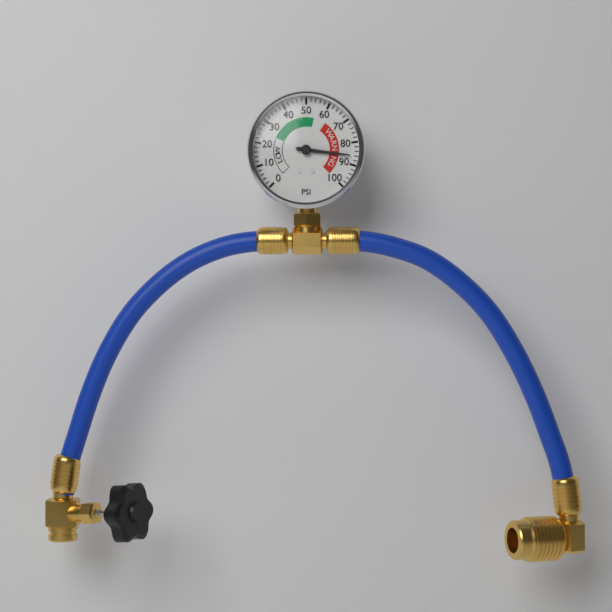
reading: 86 psi
